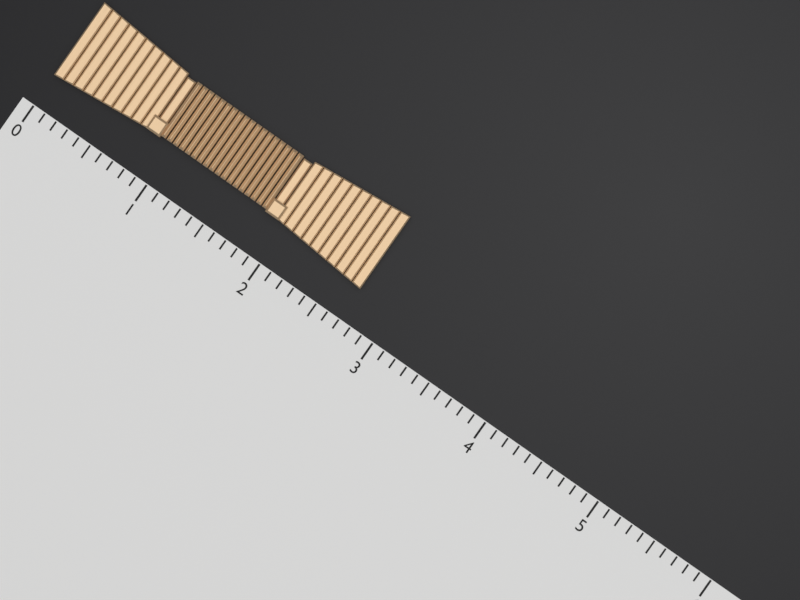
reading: 2.7 (no unit)
